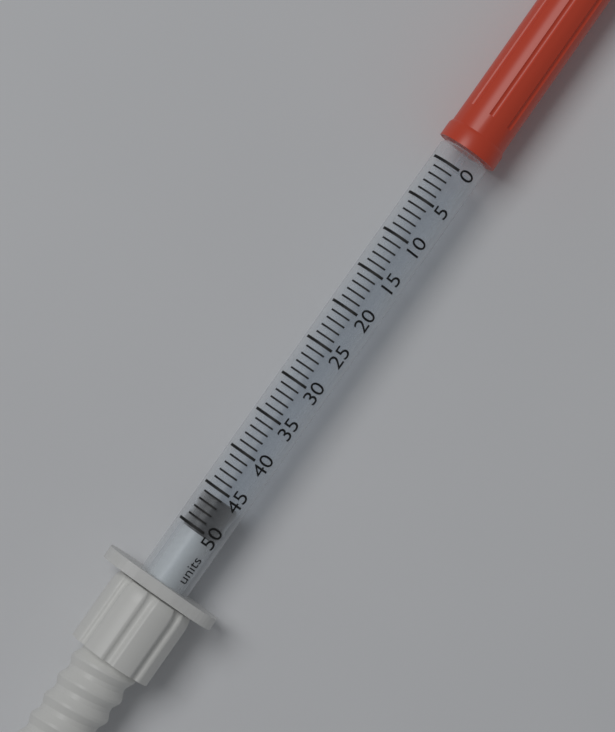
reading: 46 units
